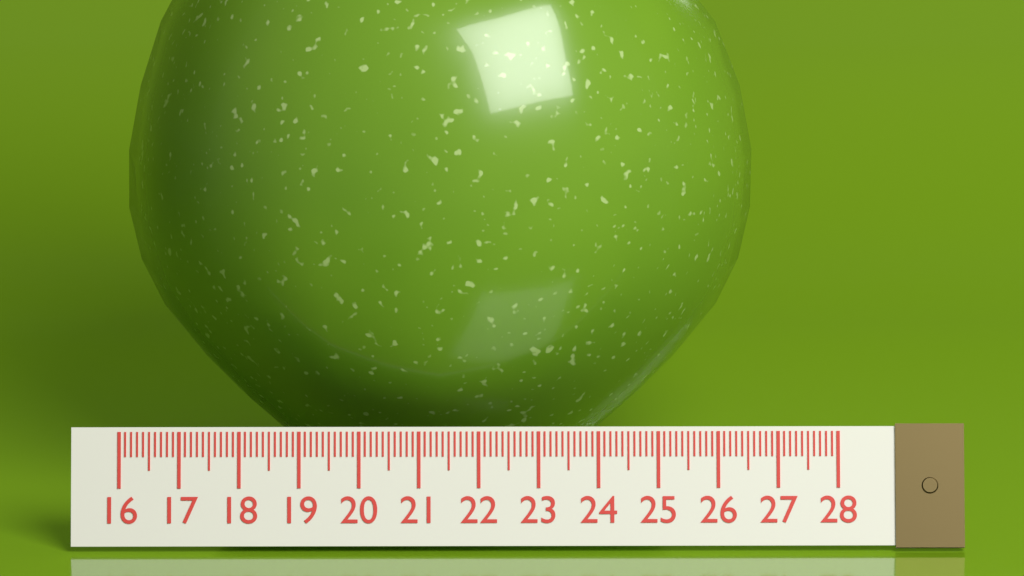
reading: 26.7 (no unit)
